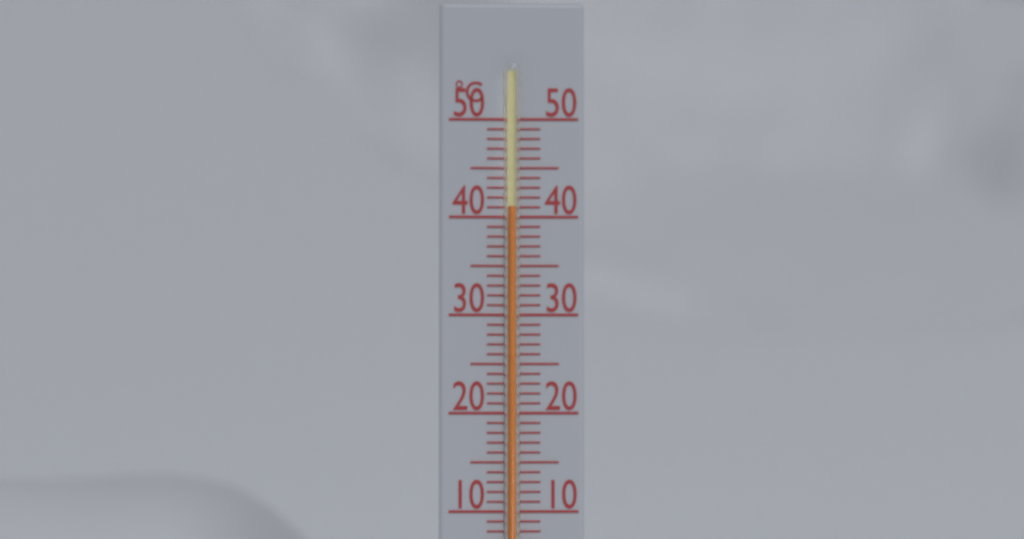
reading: 41 °C
